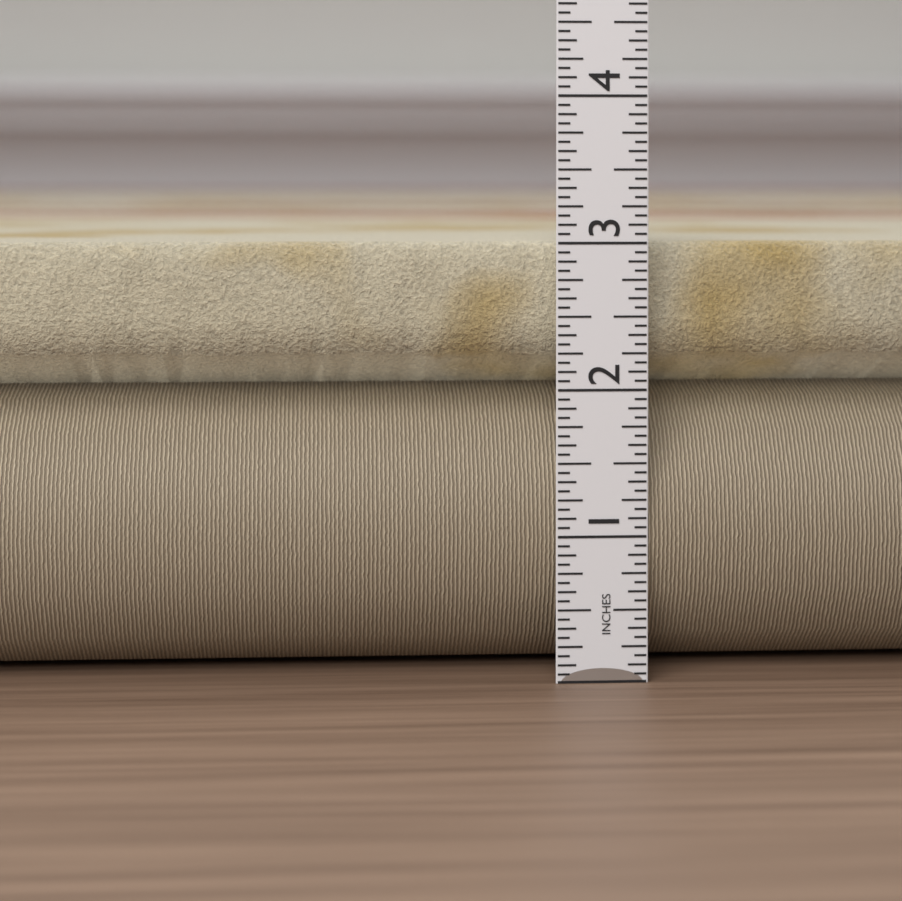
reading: 3.0000 in
